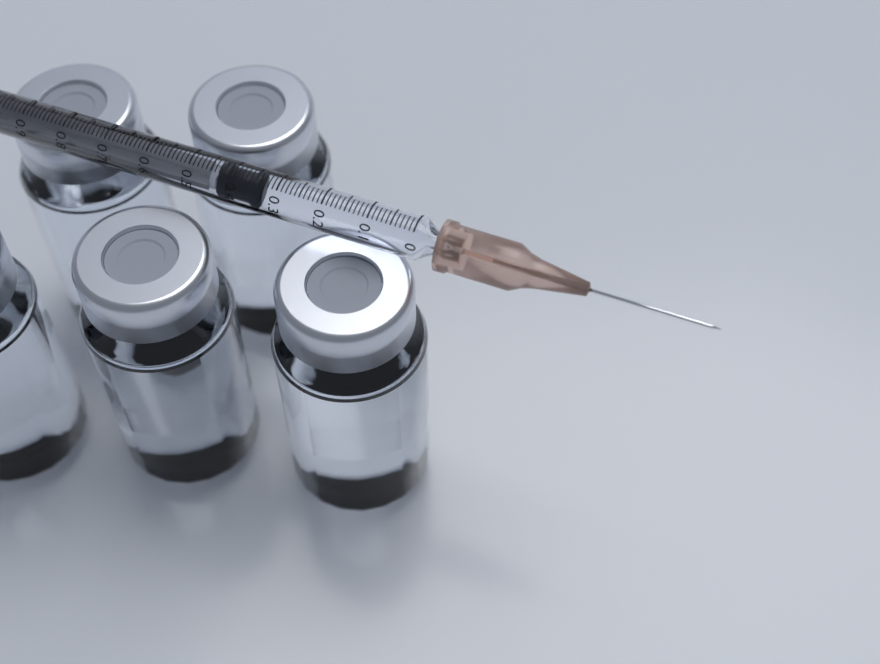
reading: 0.33 ml
